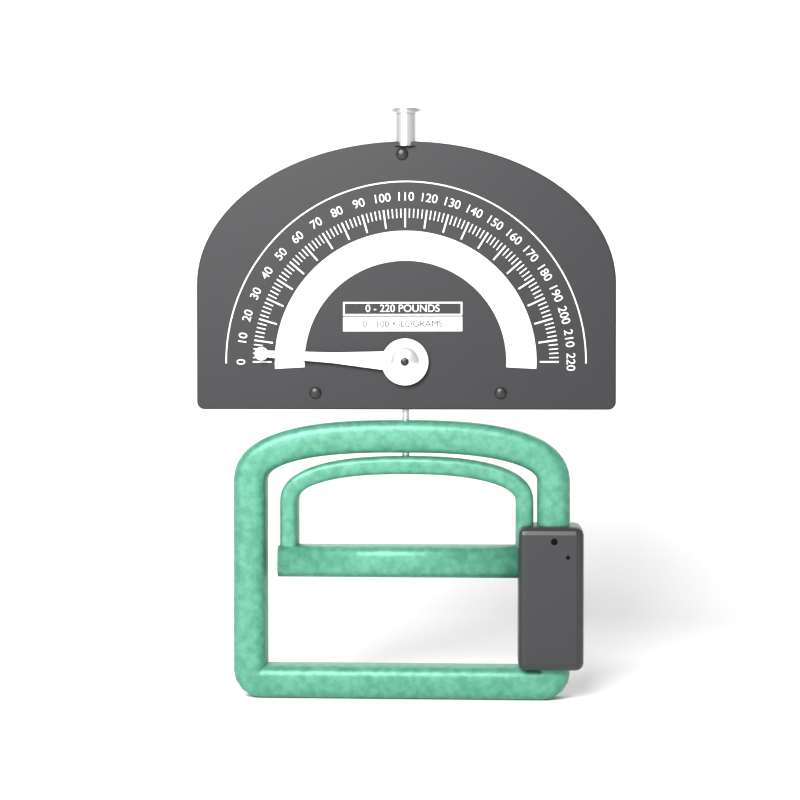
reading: 4 lb
